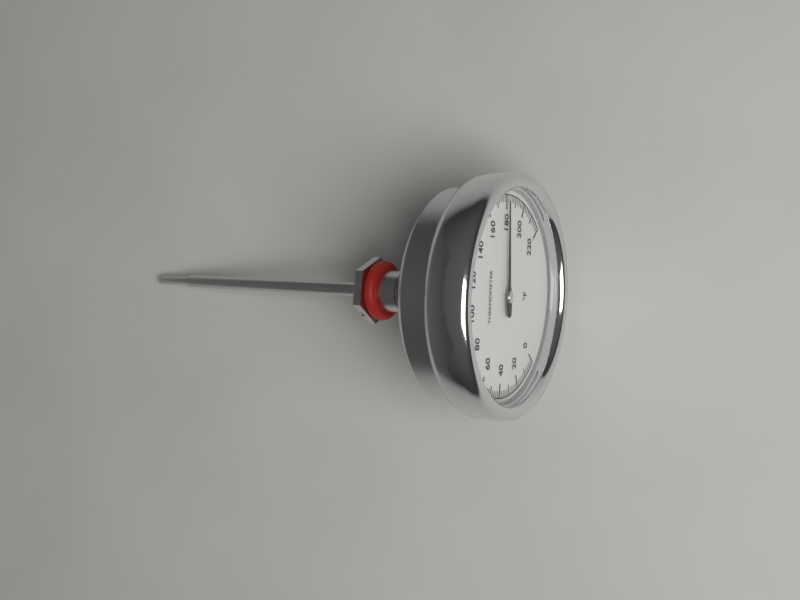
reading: 180 °F
